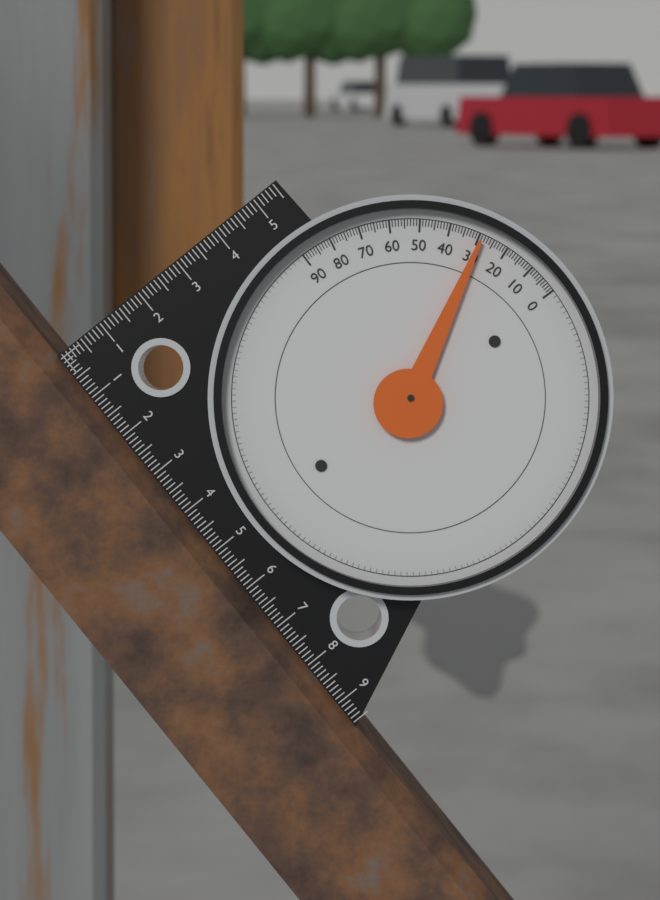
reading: 29 (no unit)
